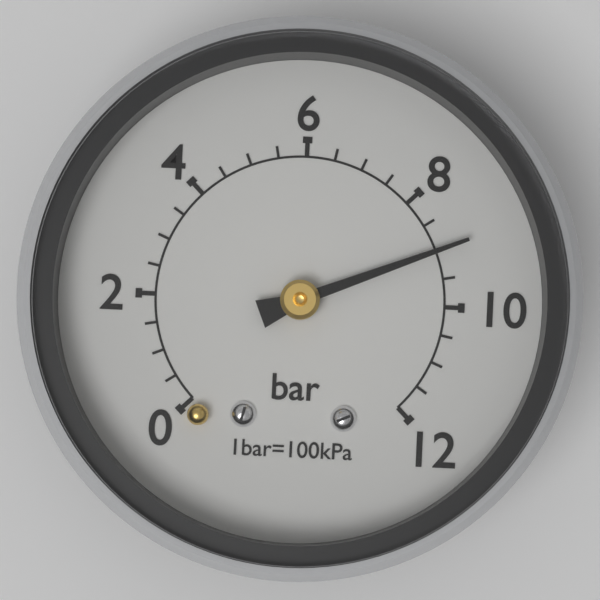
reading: 9.0 bar
